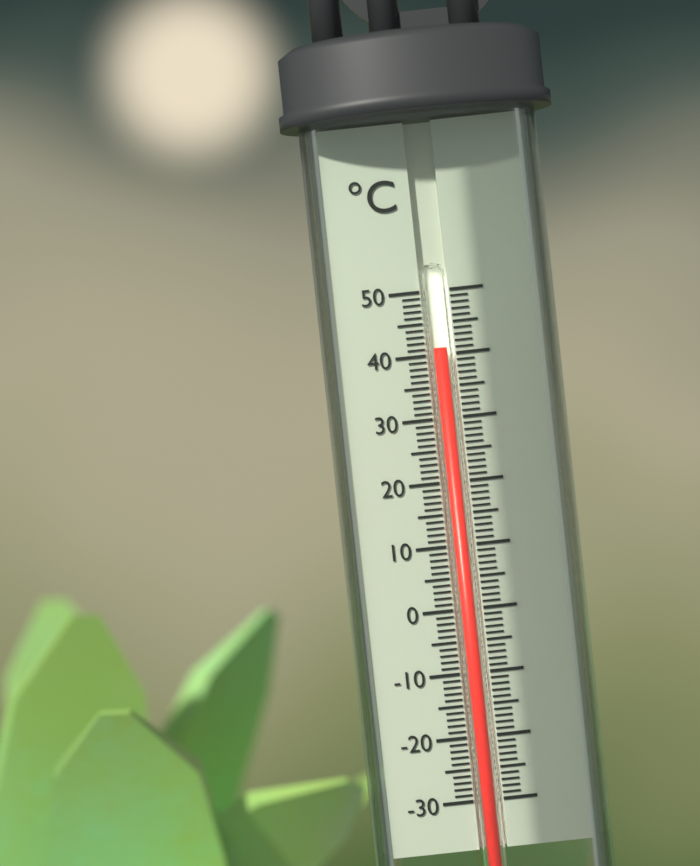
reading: 41 °C
